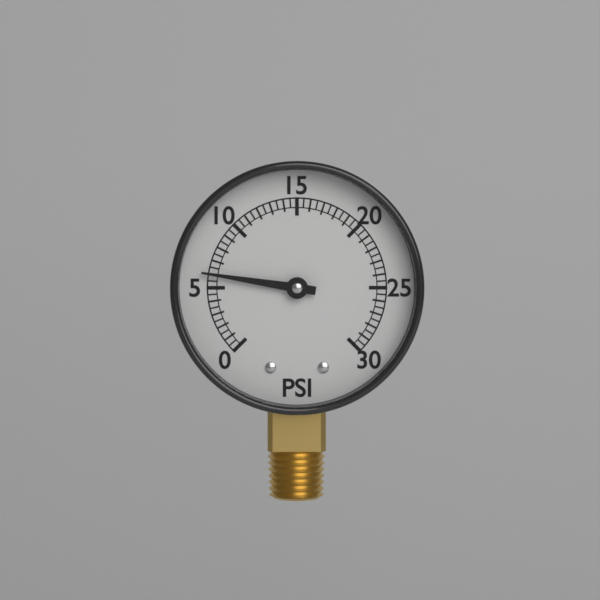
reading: 6.0 psi
